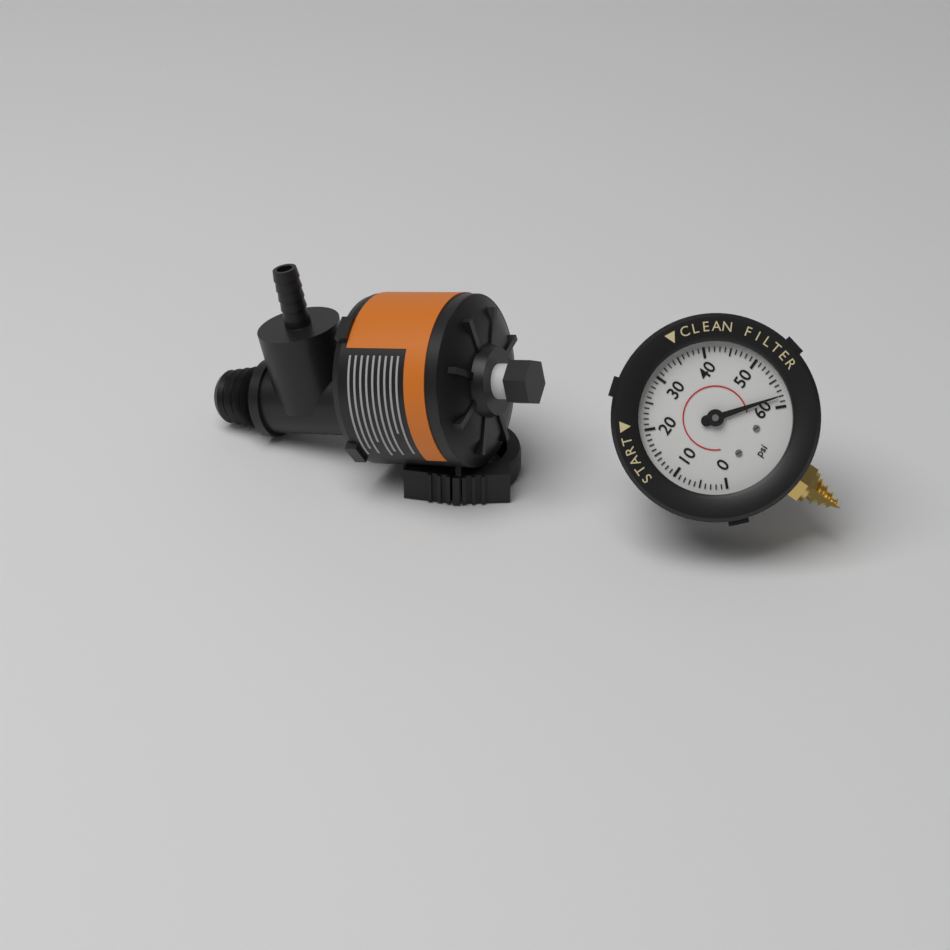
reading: 58 psi
